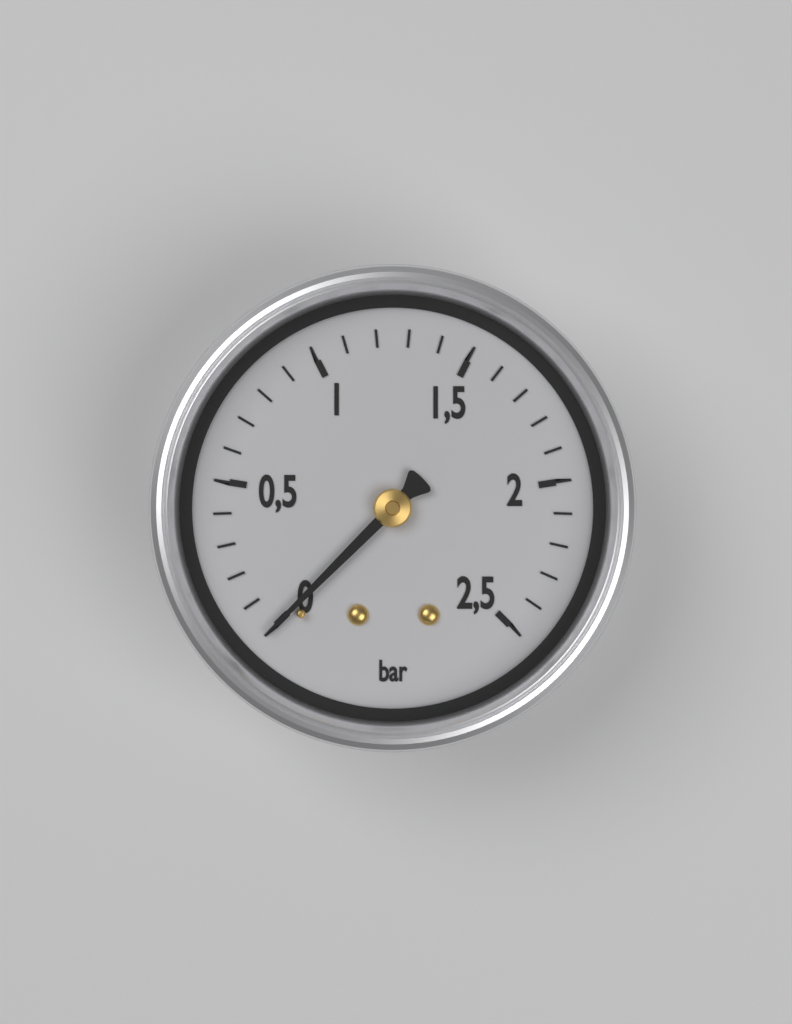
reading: 0.0 bar
